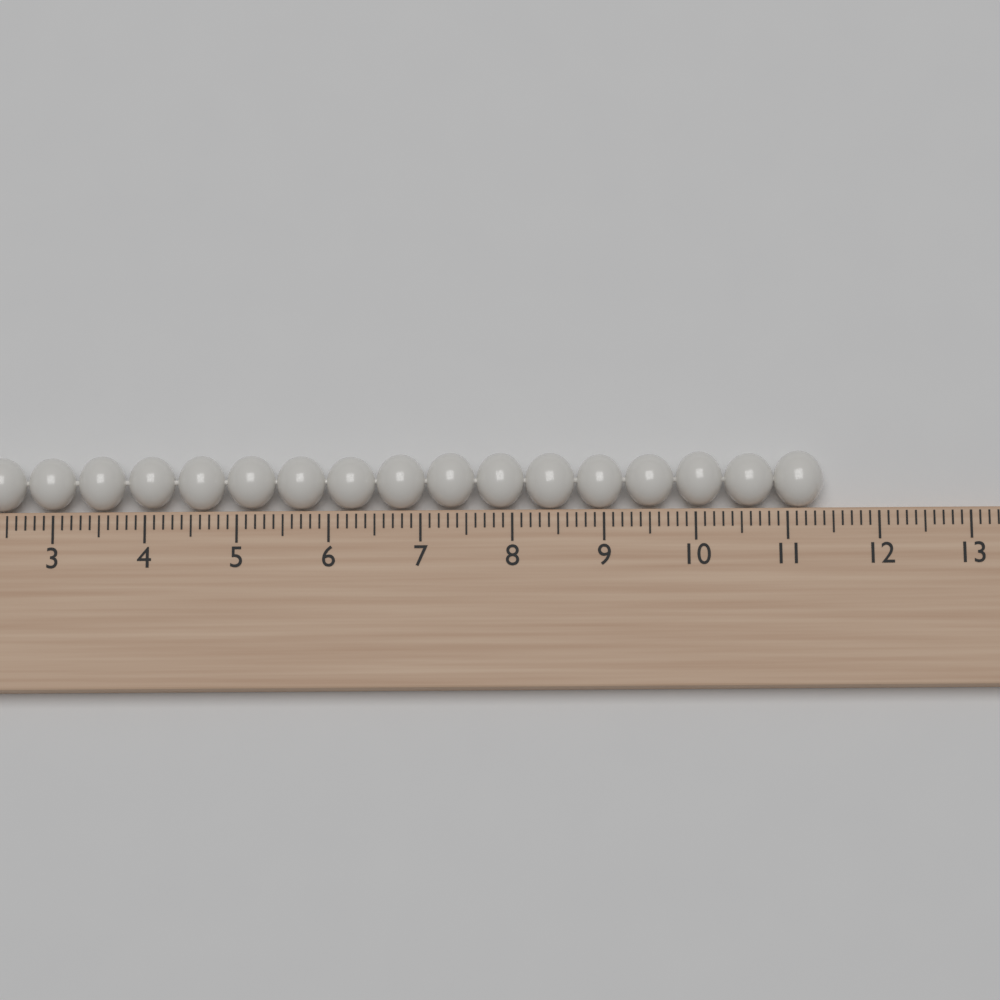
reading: 11.4 cm
